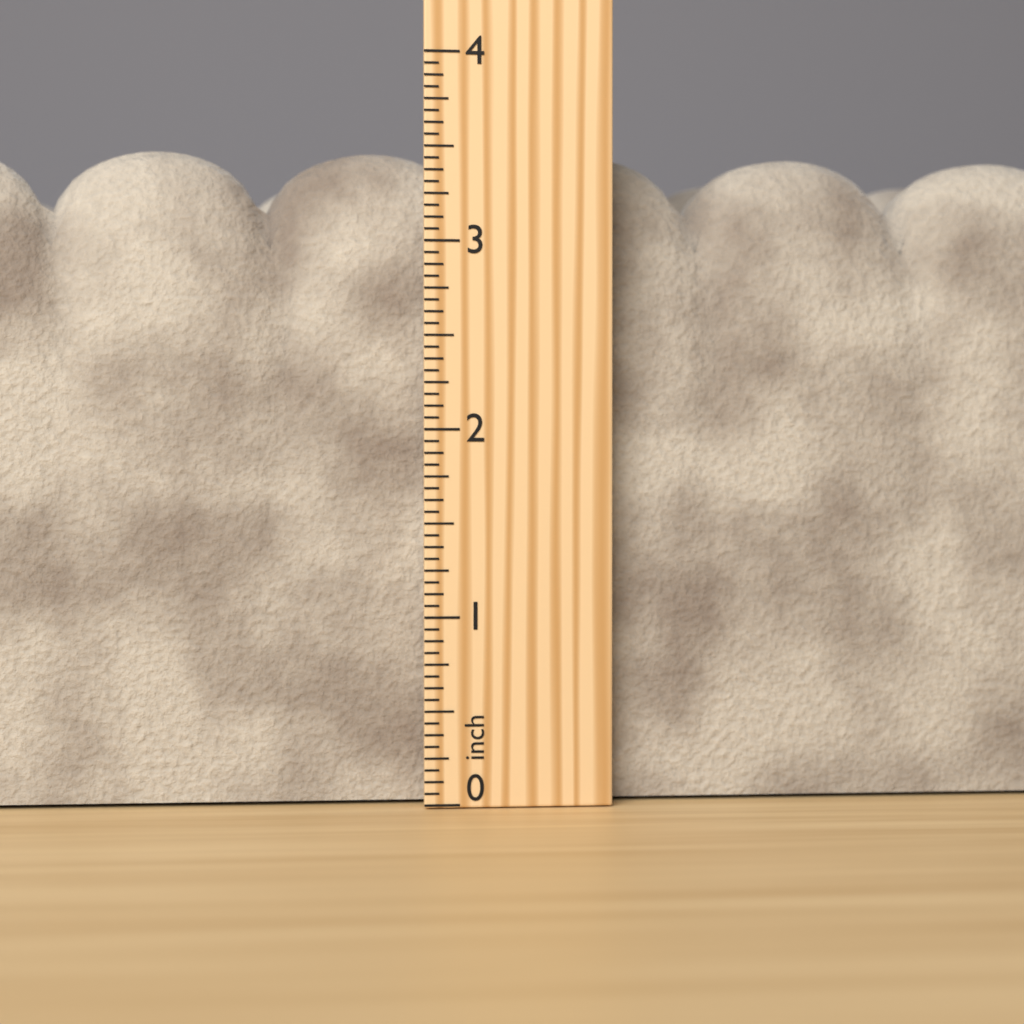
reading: 3.5625 inch
